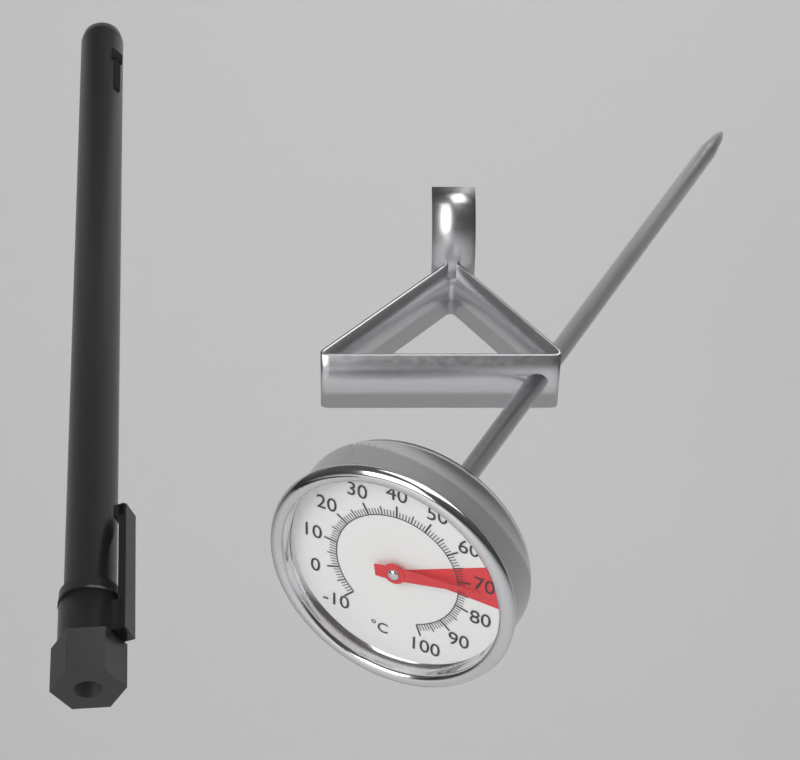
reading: 71 °C
